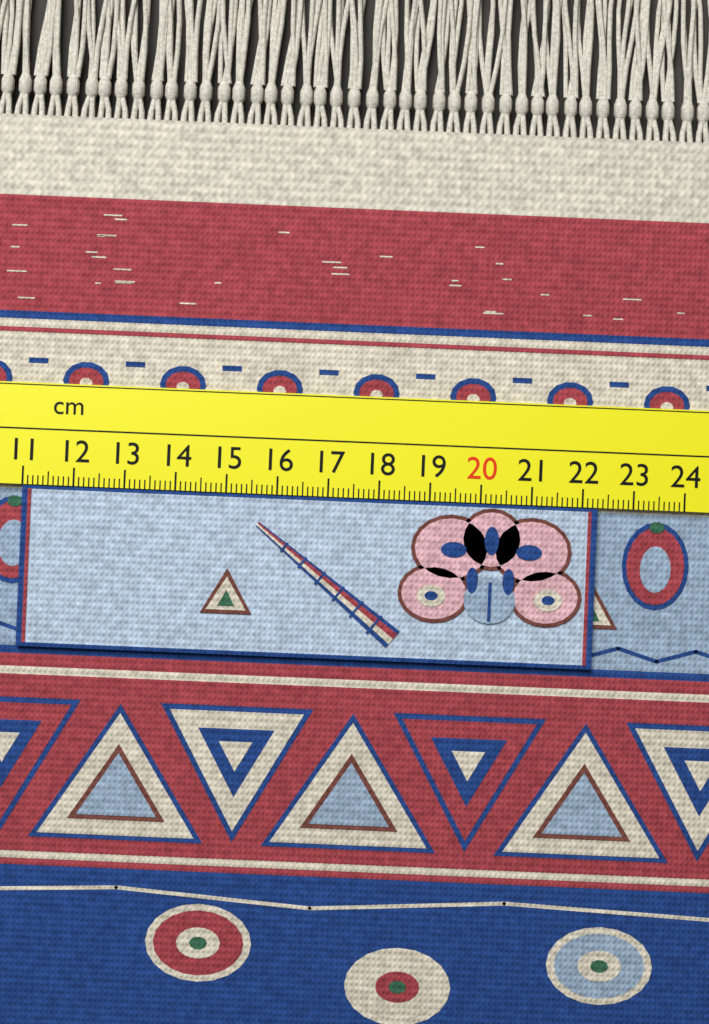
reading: 22.3 cm
